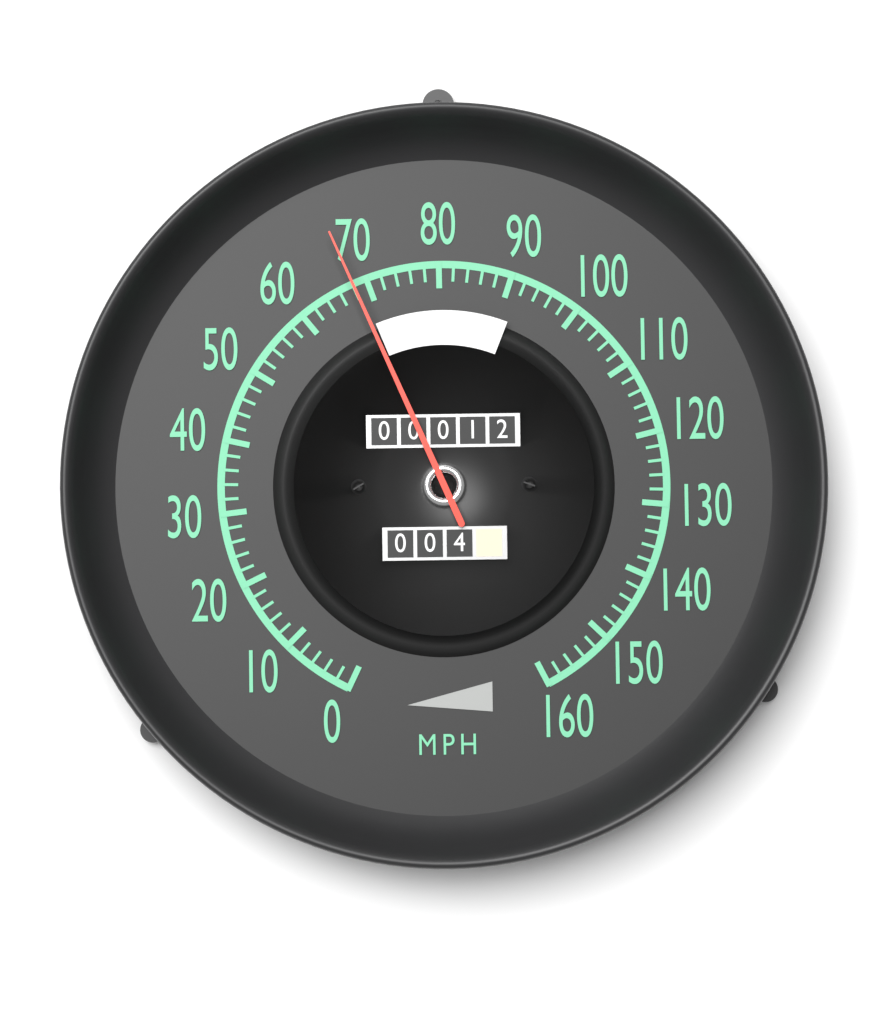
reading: 68 mph
